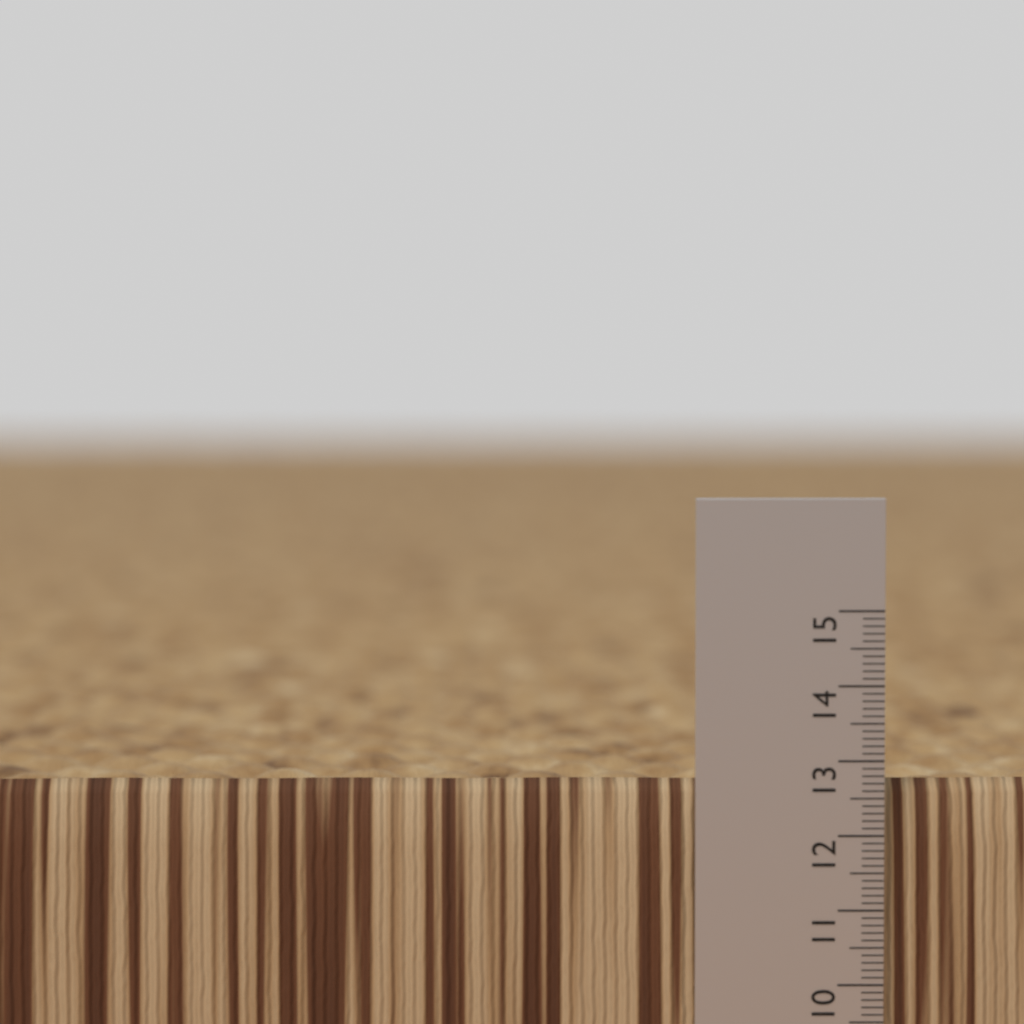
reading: 12.7 (no unit)
